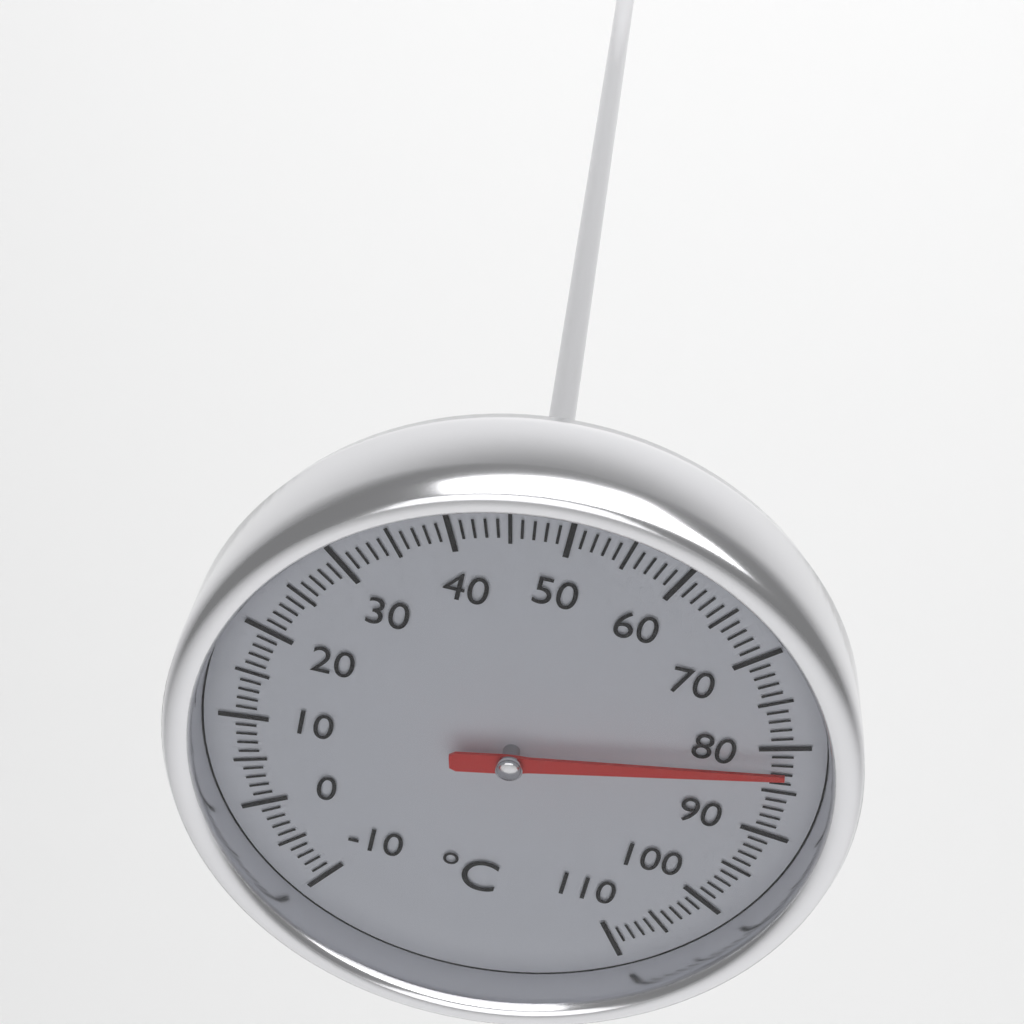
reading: 82 °C
